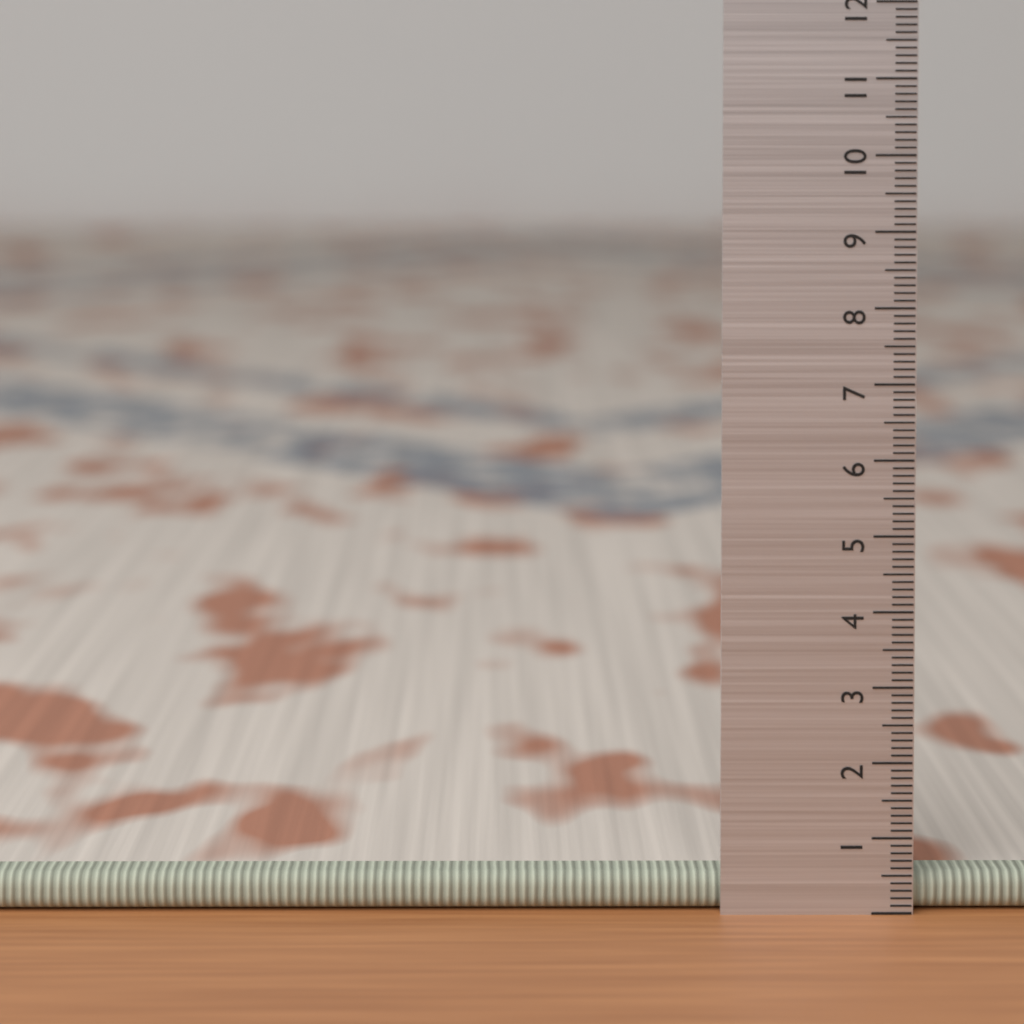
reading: 0.5 (no unit)
